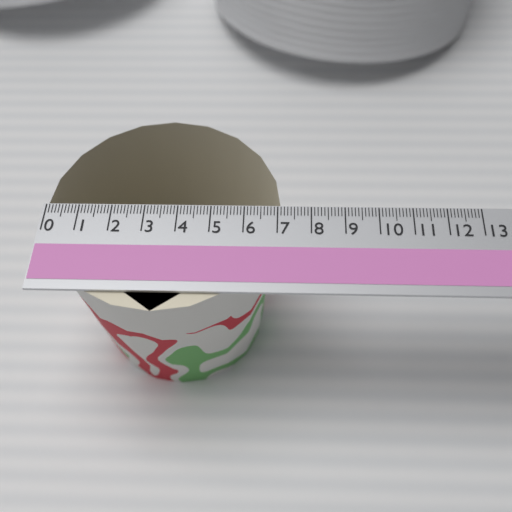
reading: 7.1 (no unit)
